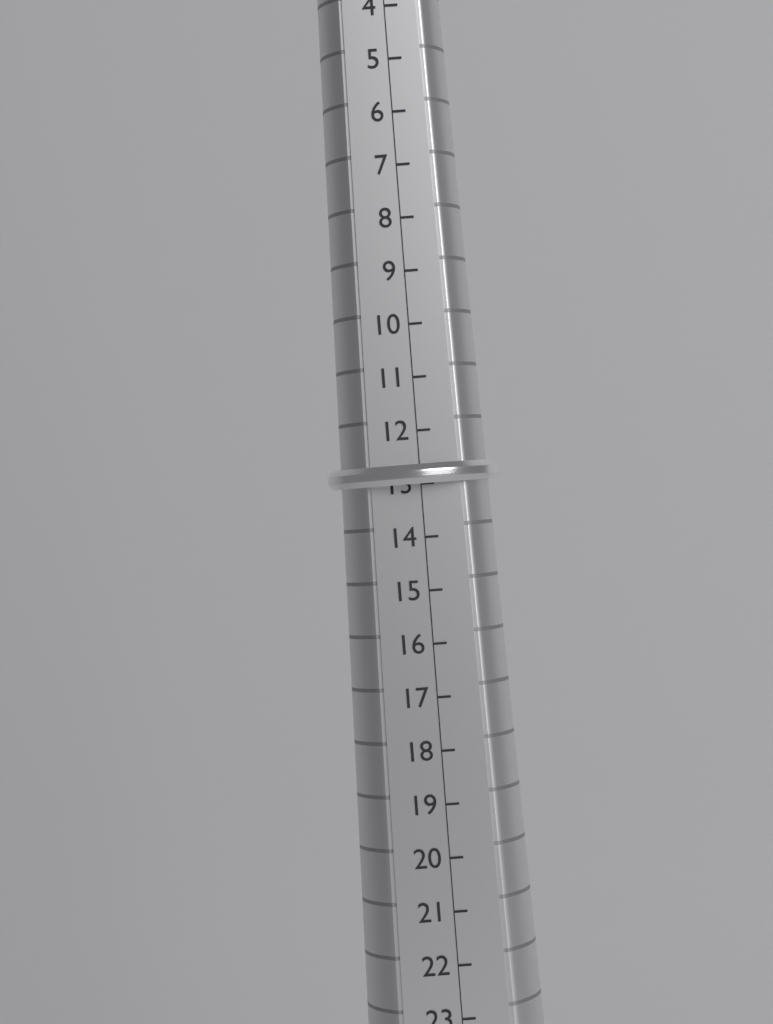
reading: 13 (no unit)
